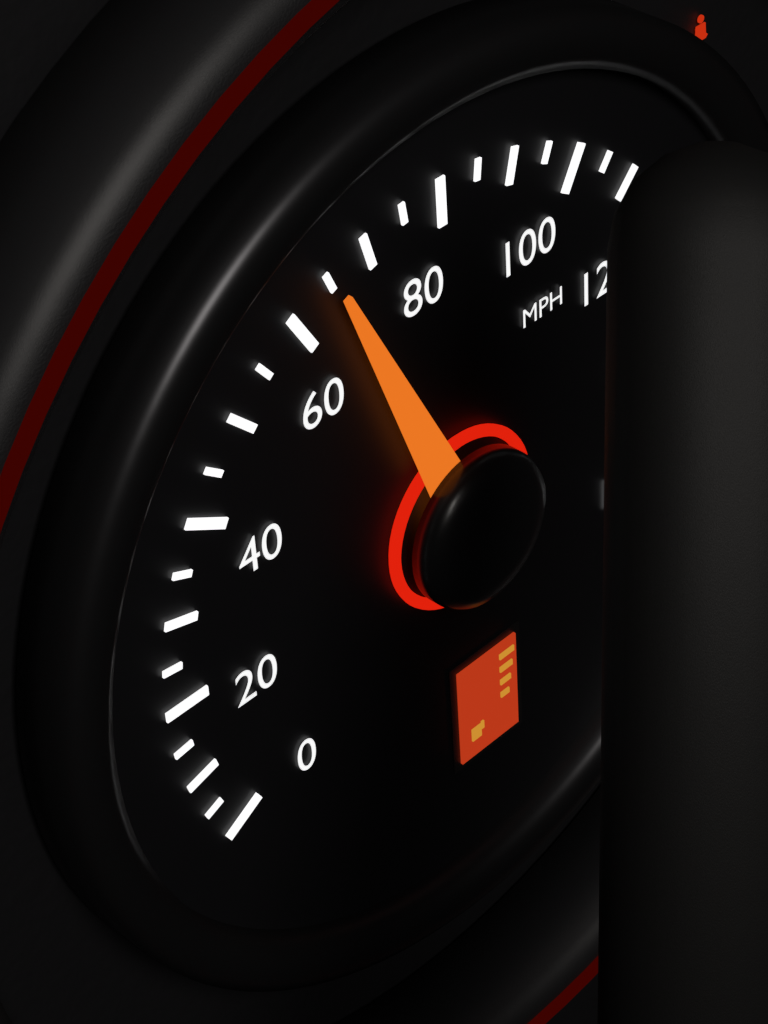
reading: 65 mph
